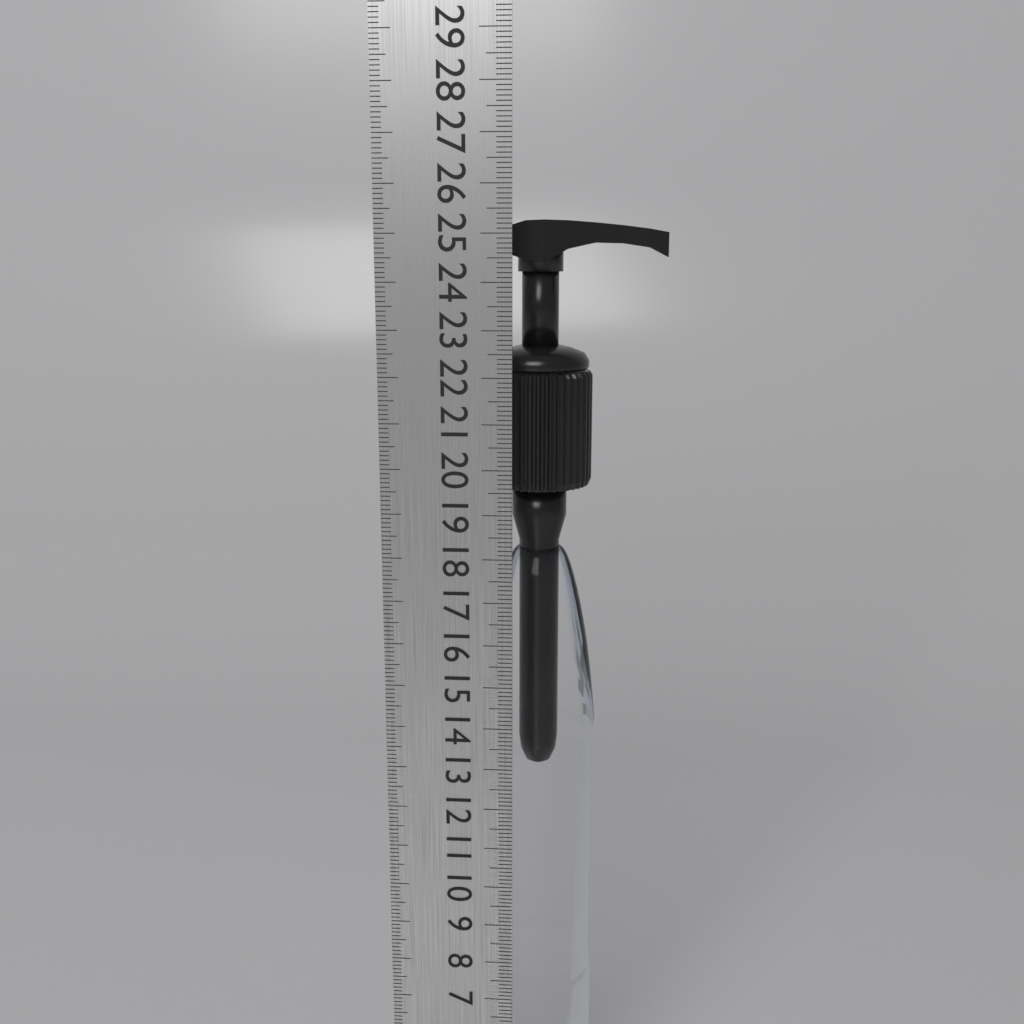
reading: 25.3 cm
